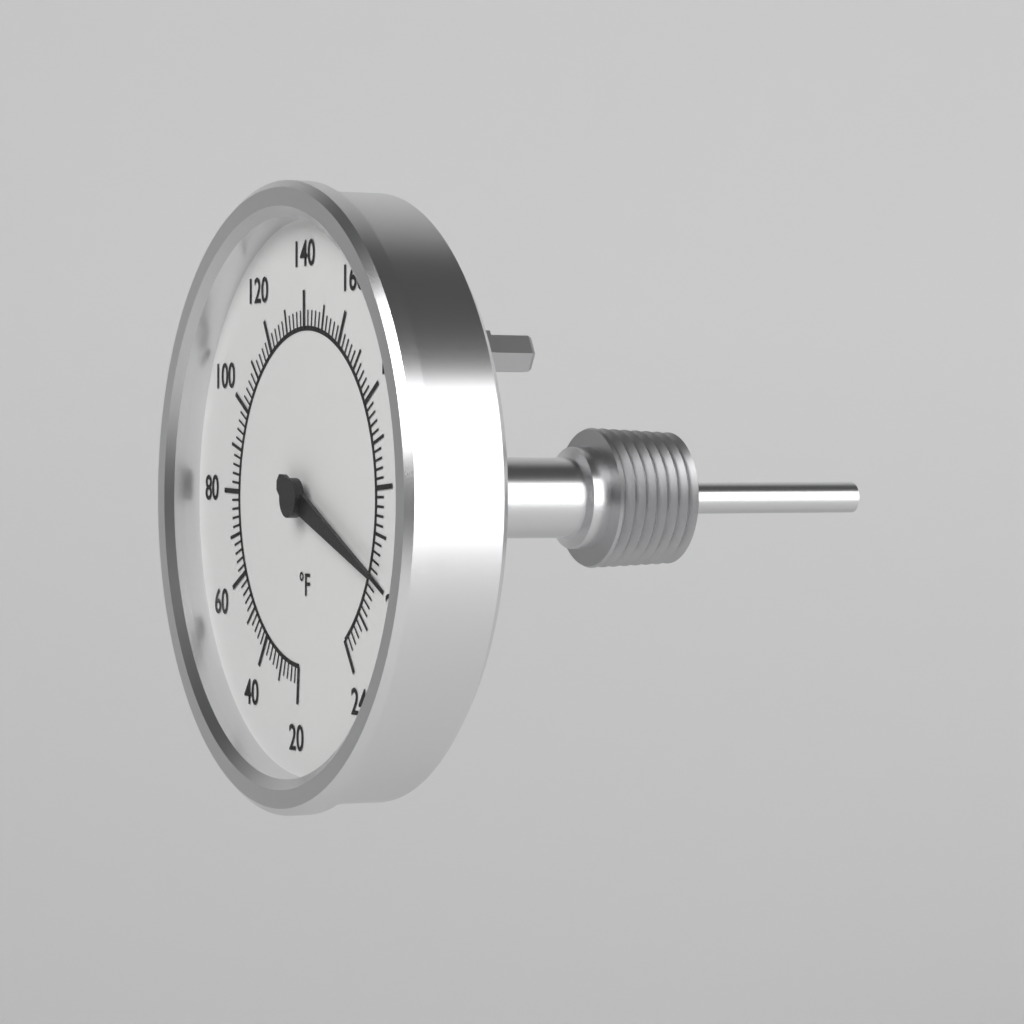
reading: 218 °F
